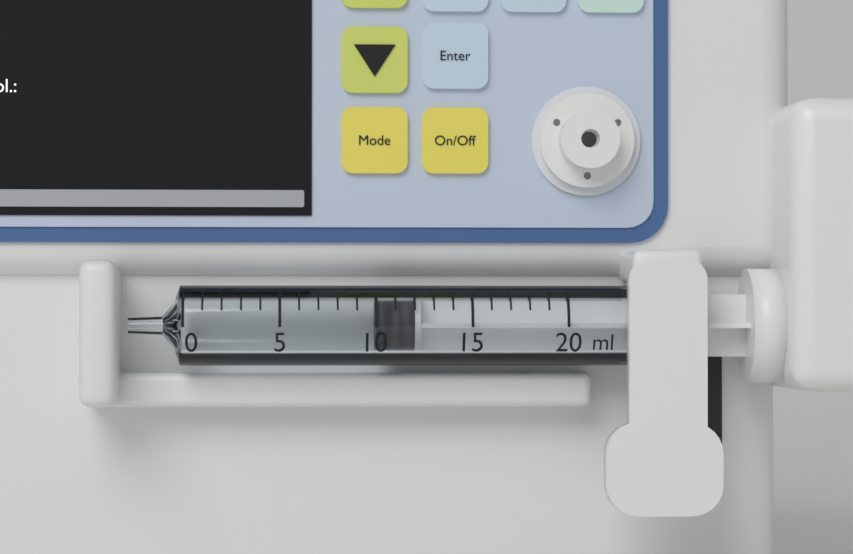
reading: 10 ml
